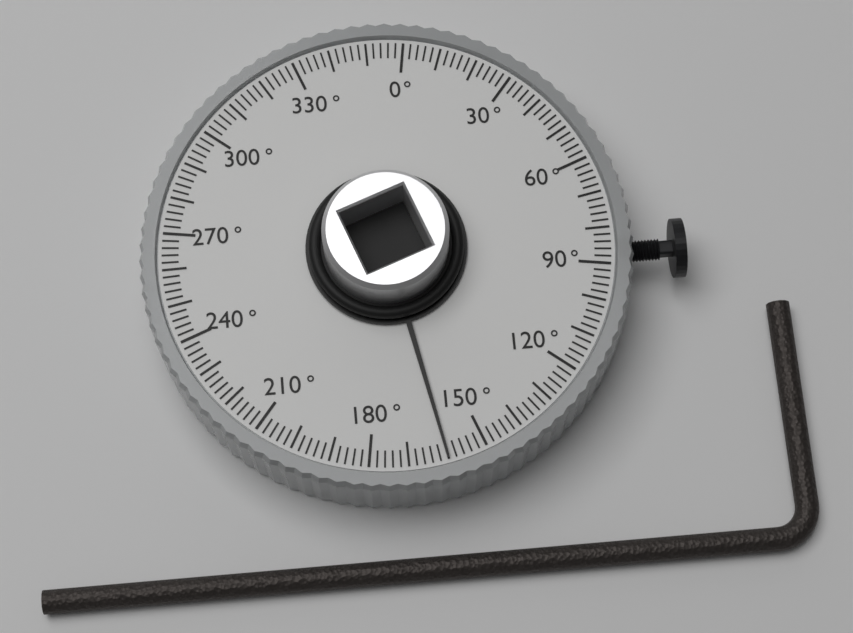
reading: 160 °
